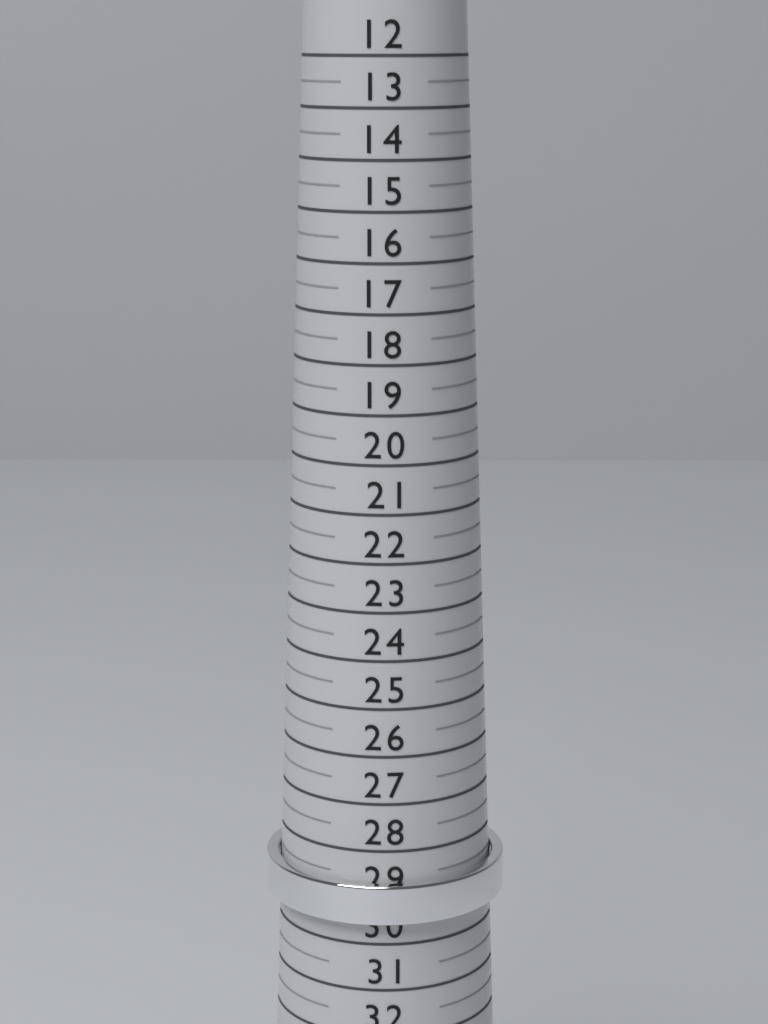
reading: 29.5 (no unit)
